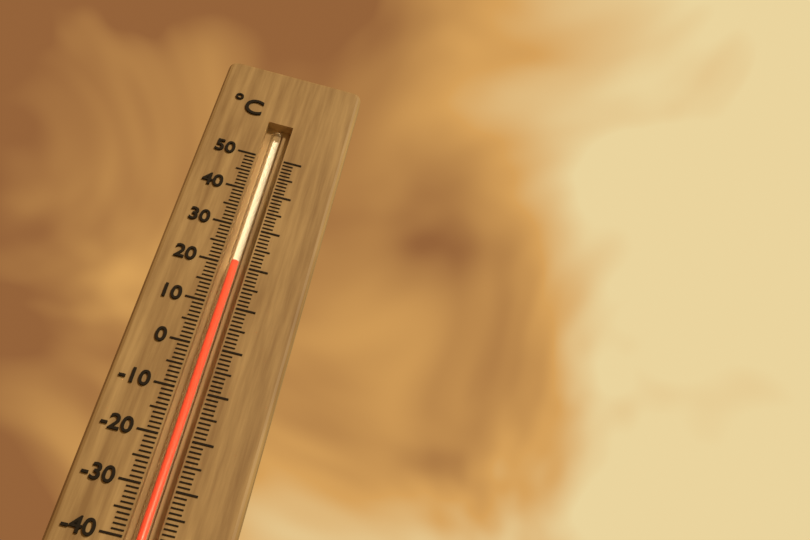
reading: 21 °C
